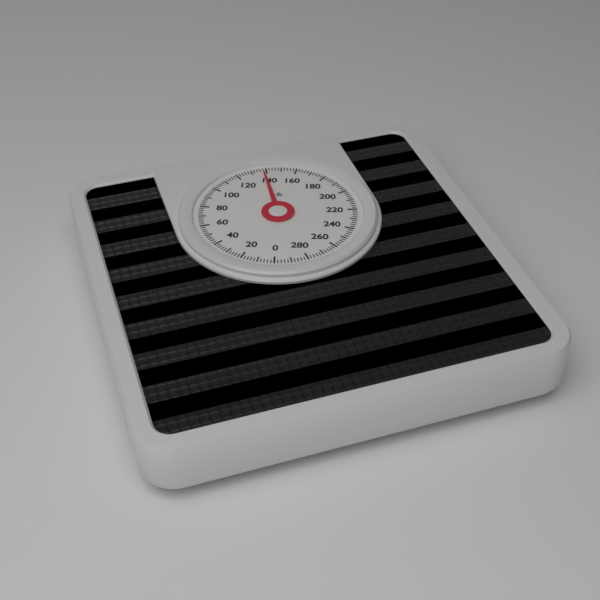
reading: 138 lb
